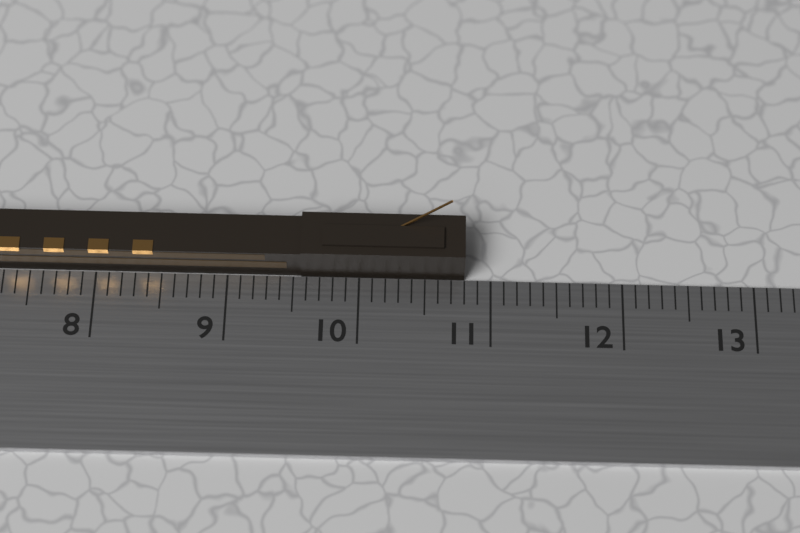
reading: 10.8 cm
